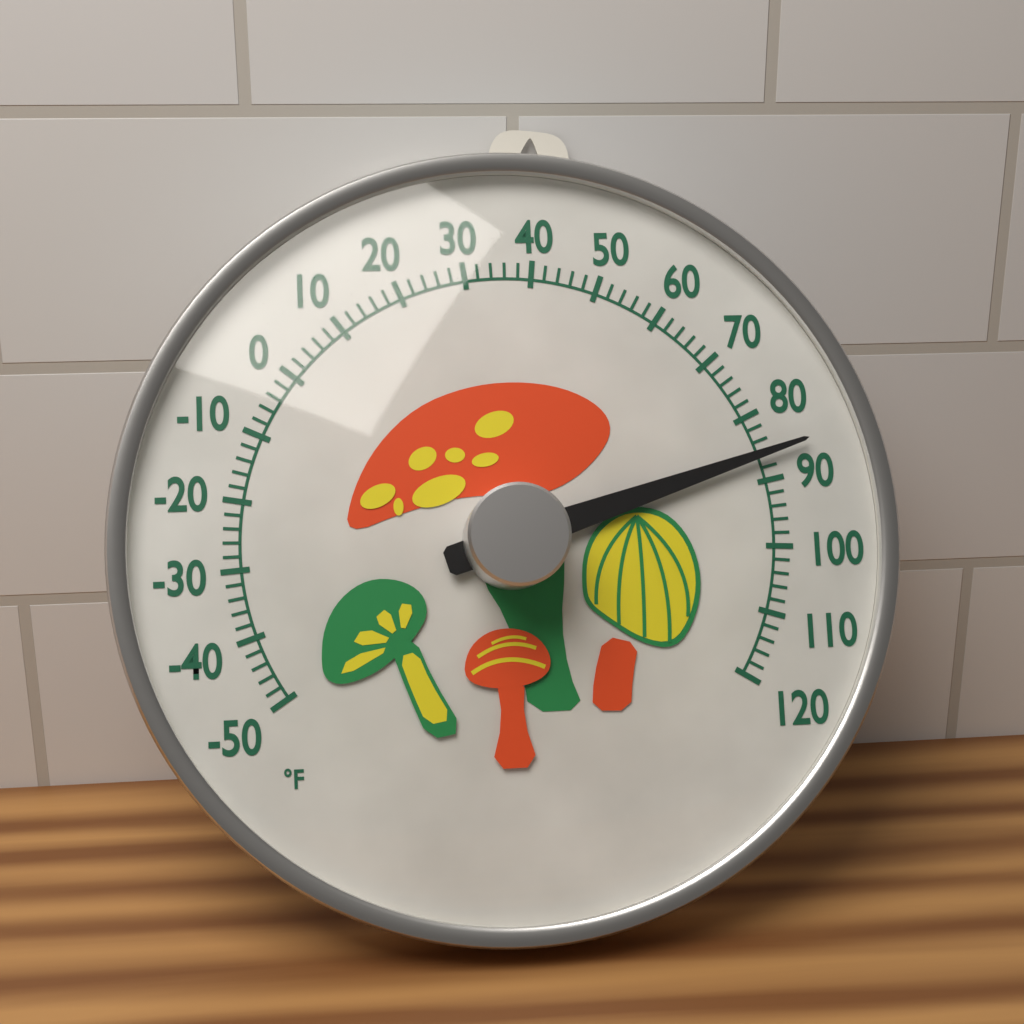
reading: 86 °F
